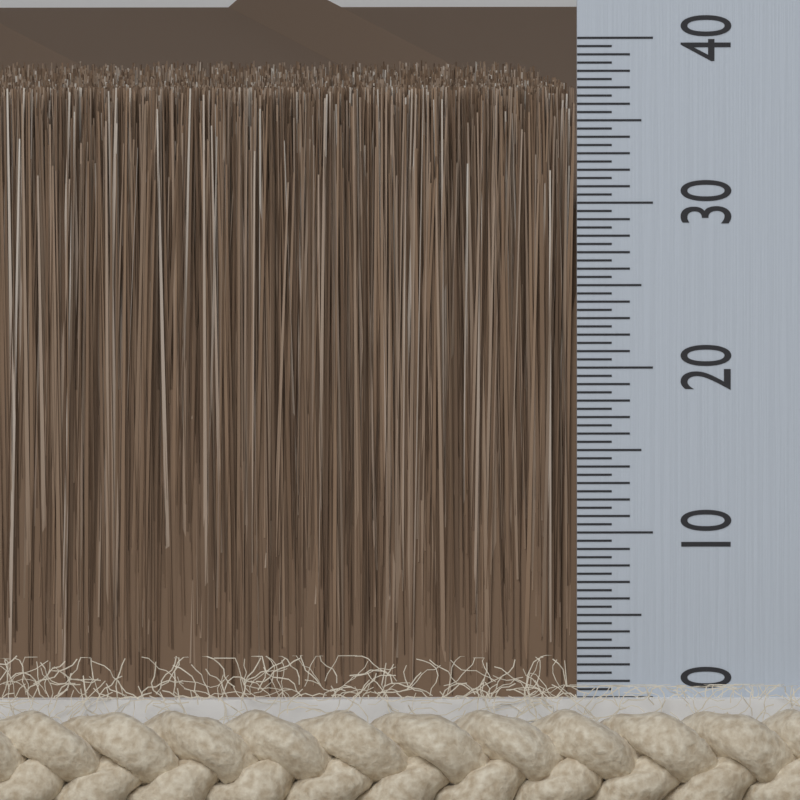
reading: 37.0 (no unit)
